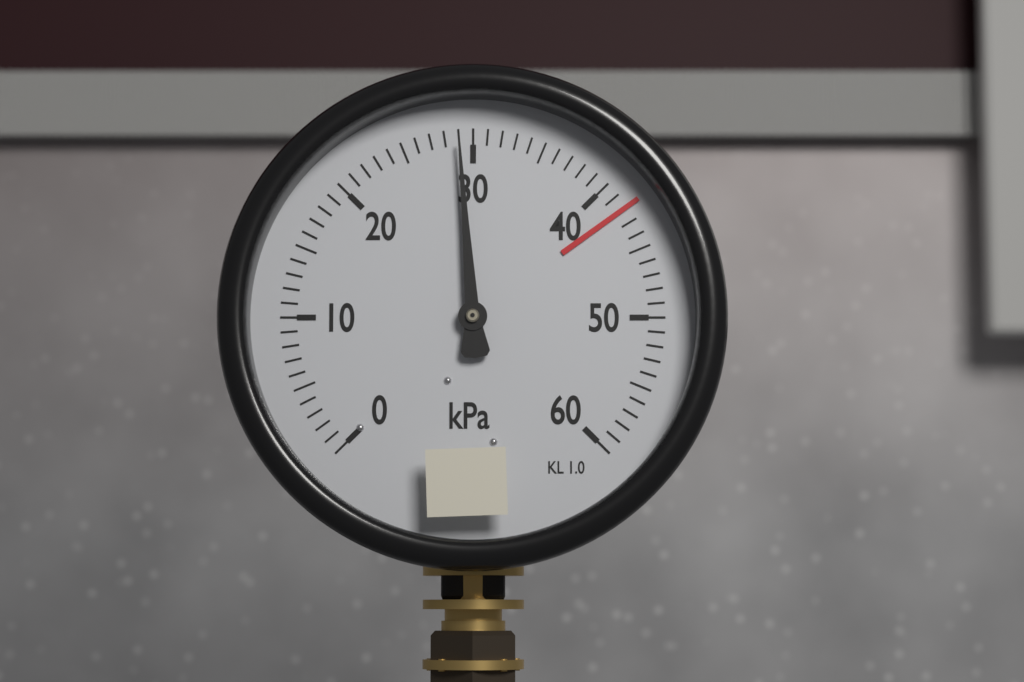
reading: 29 kPa
